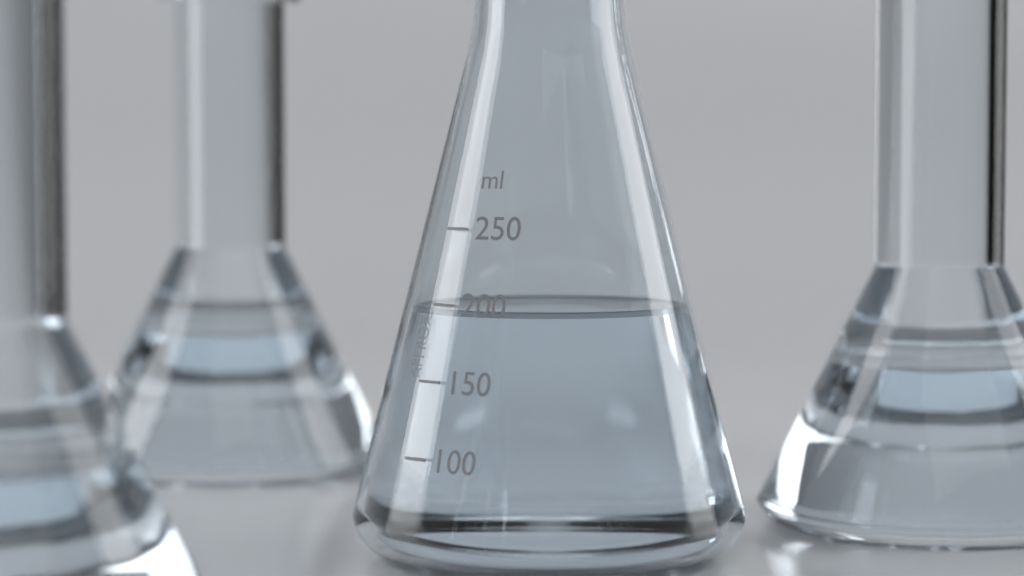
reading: 195 ml
